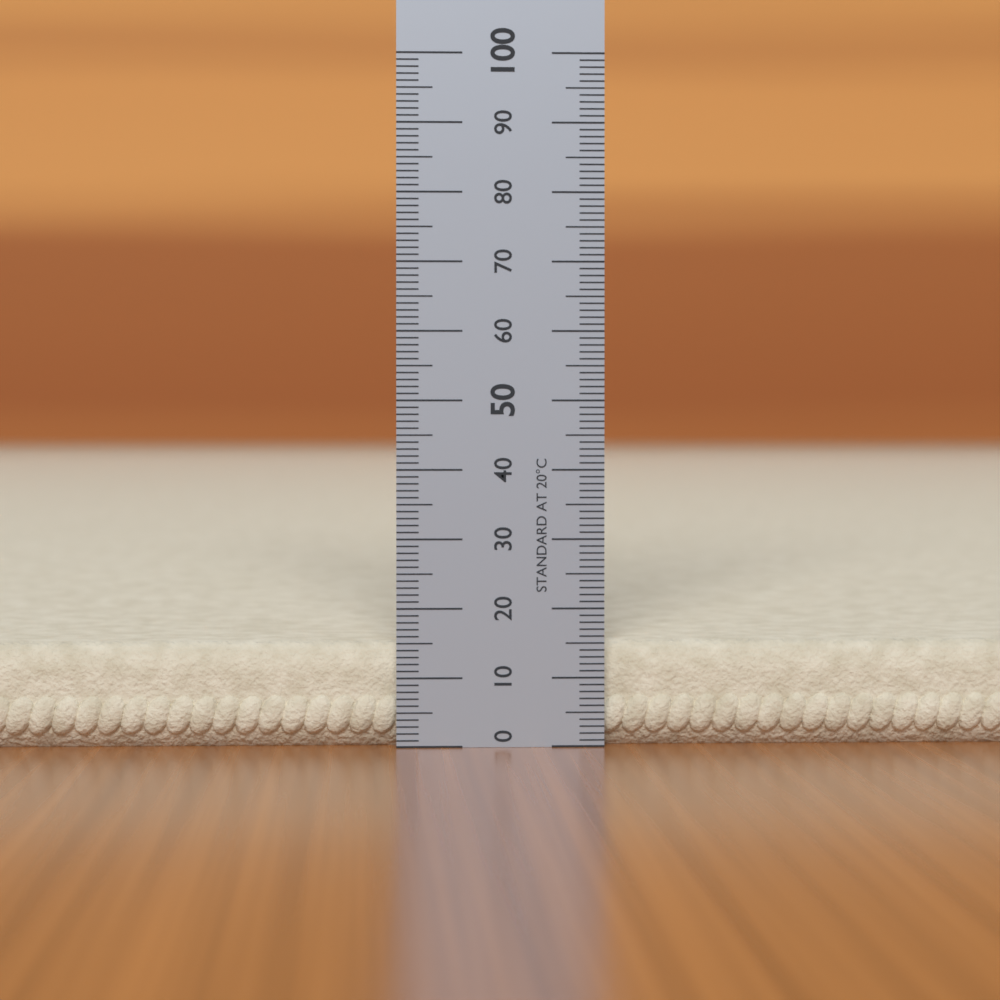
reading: 15 (no unit)
